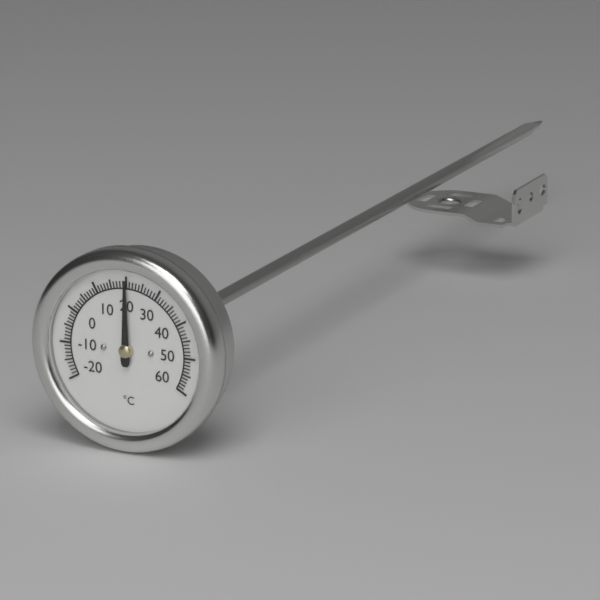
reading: 20 °C
